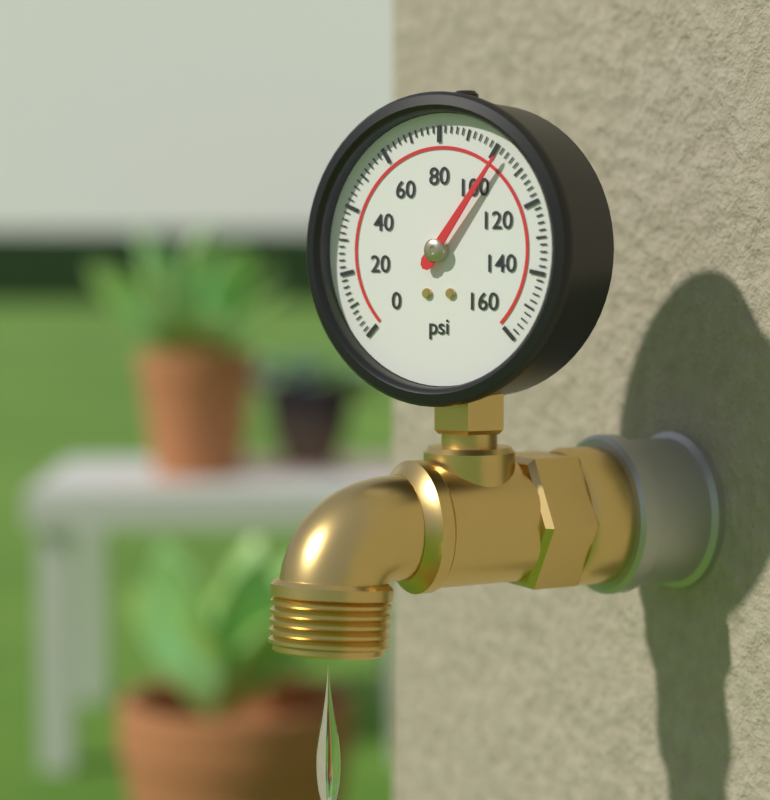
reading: 102 psi
